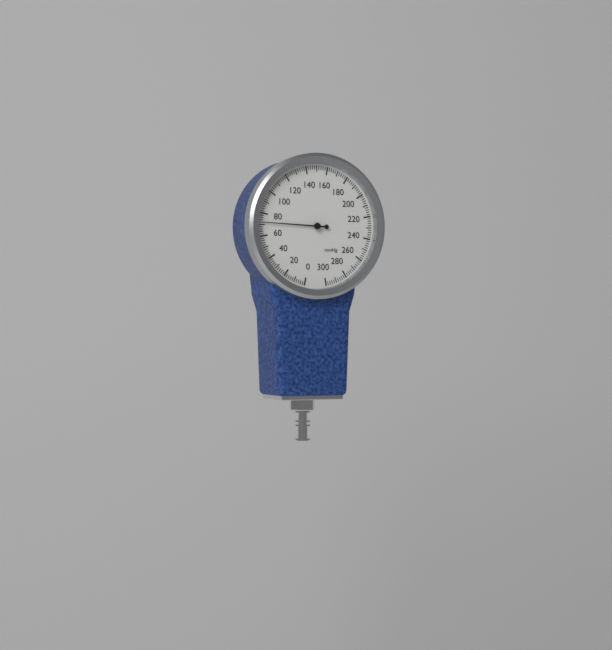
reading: 72 mmHg
